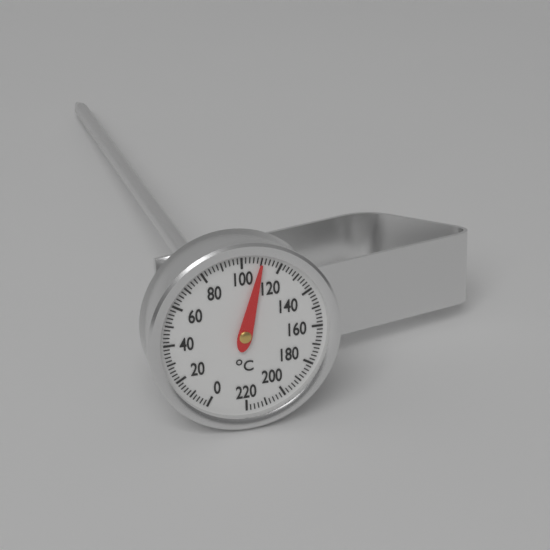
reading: 110 °C
